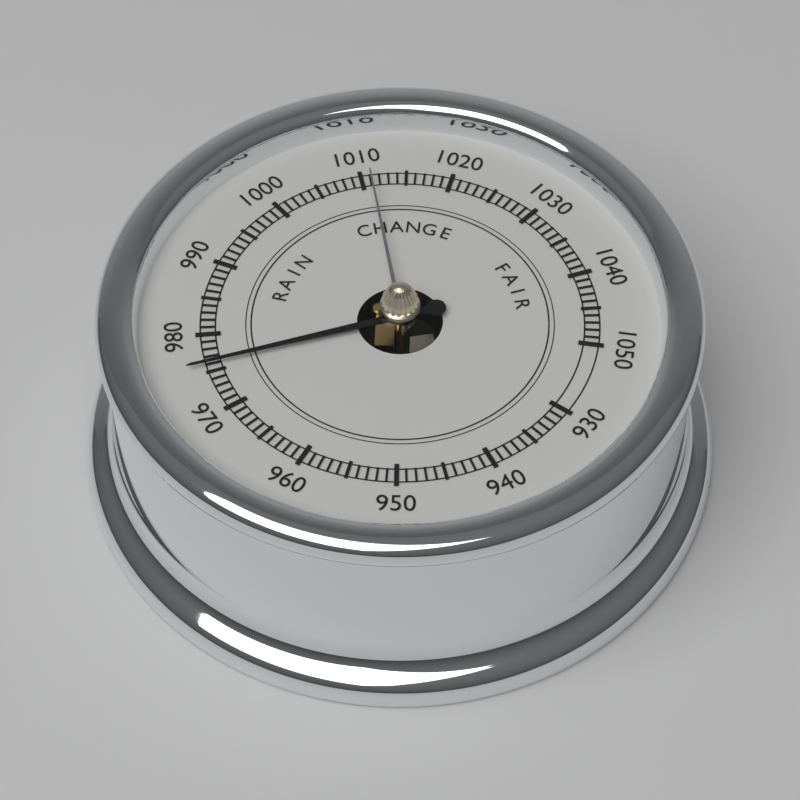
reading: 976 (no unit)
